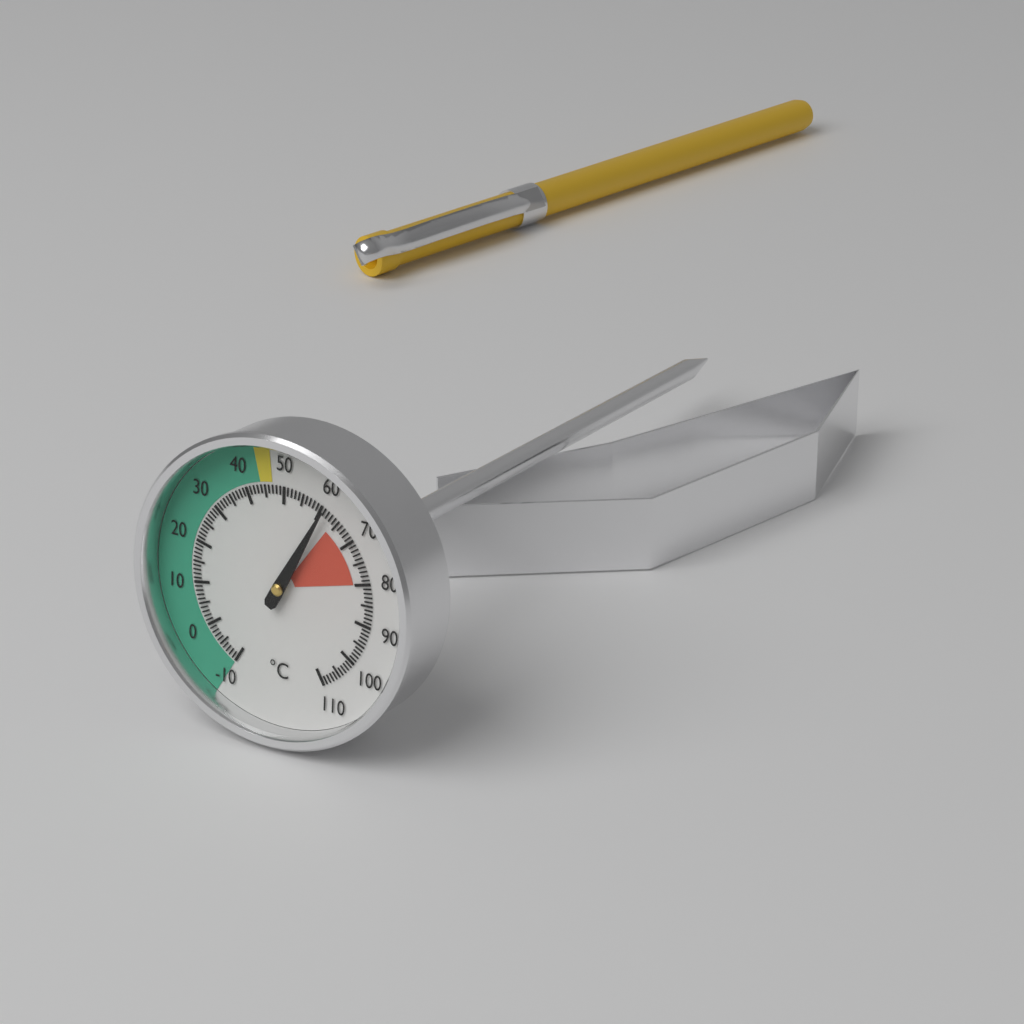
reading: 61 °C
